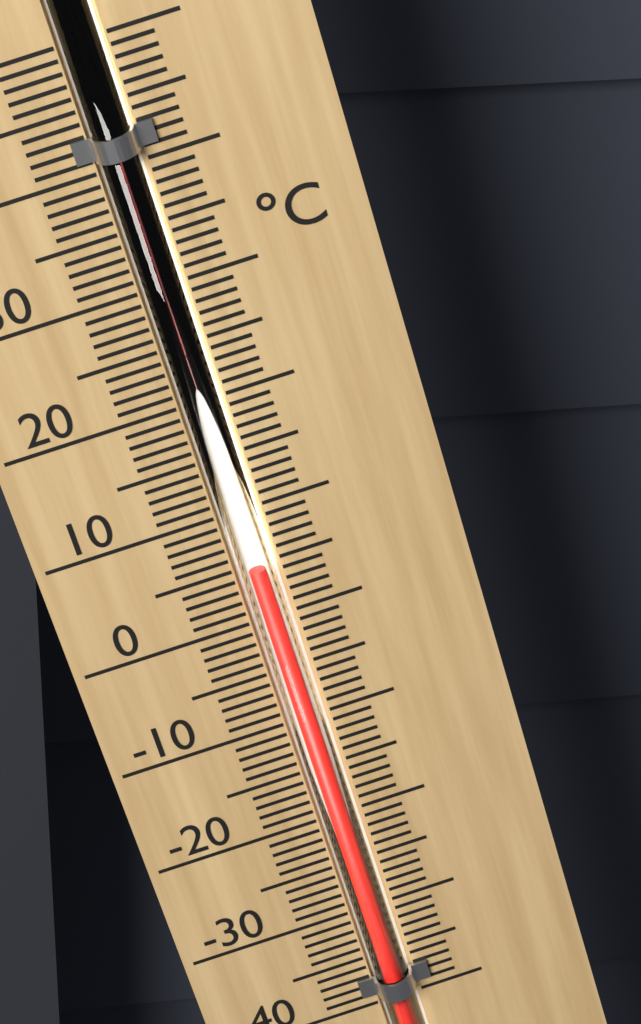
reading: 5 °C
